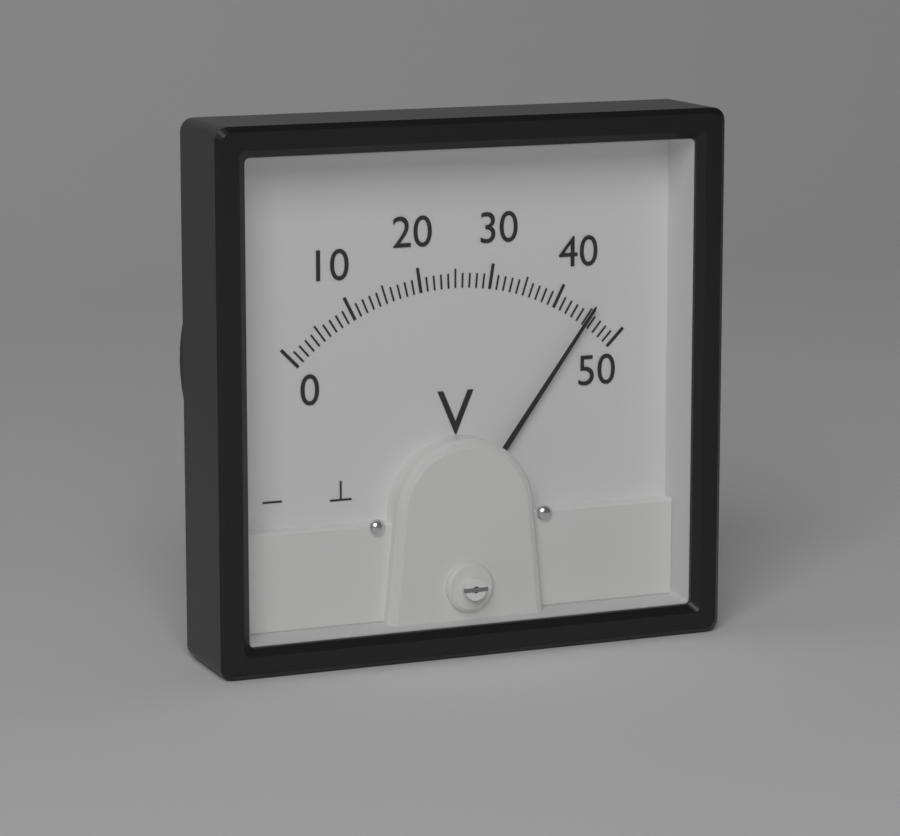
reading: 45 V
